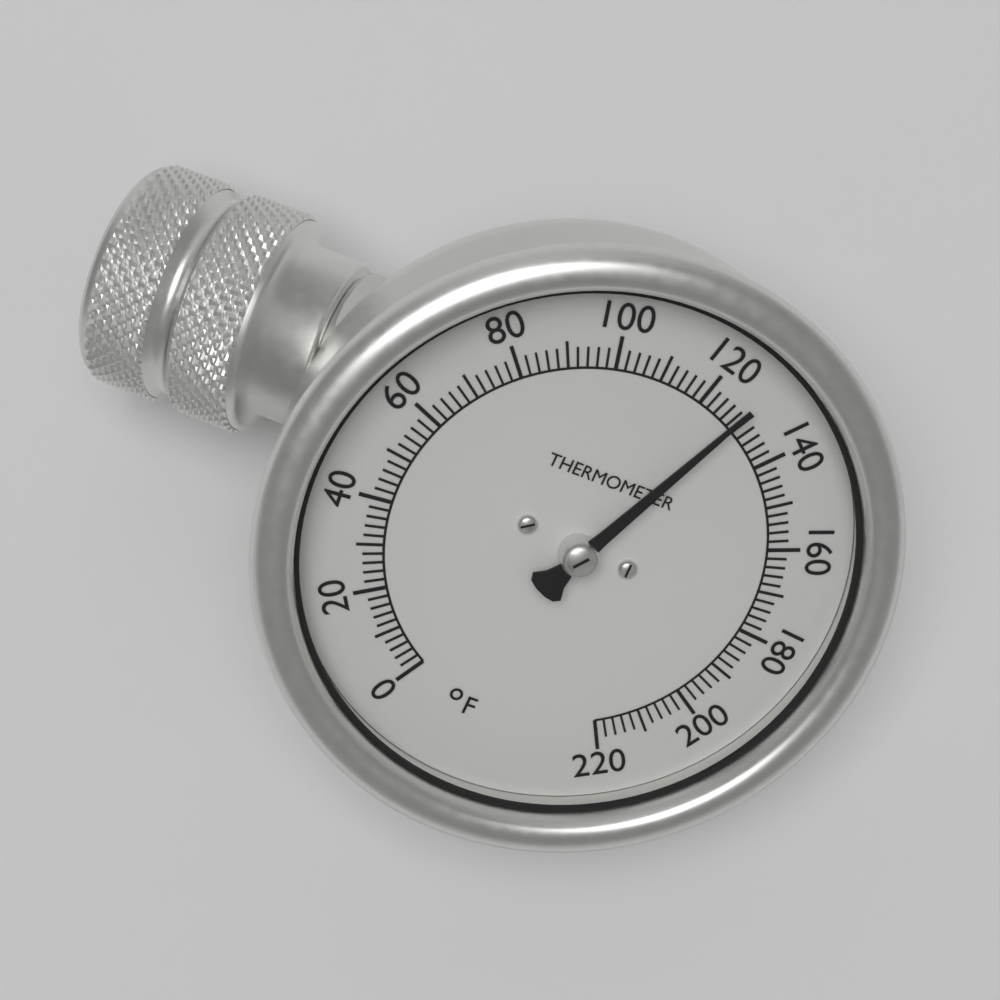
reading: 128 °F
